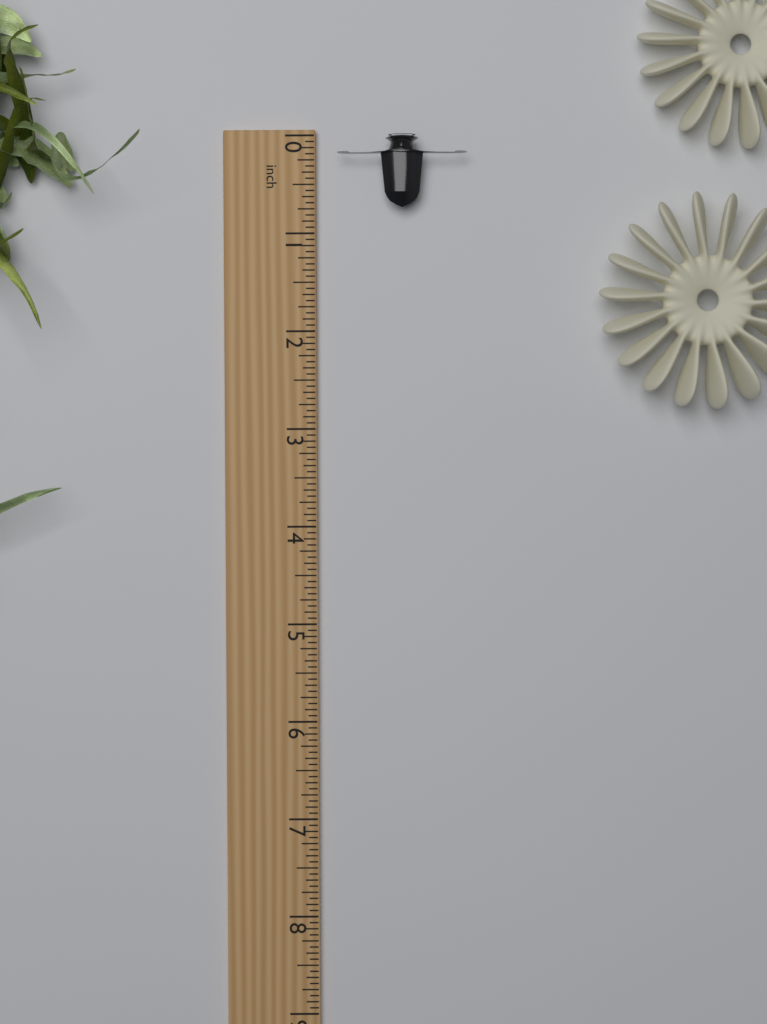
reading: 0.7500 inch
